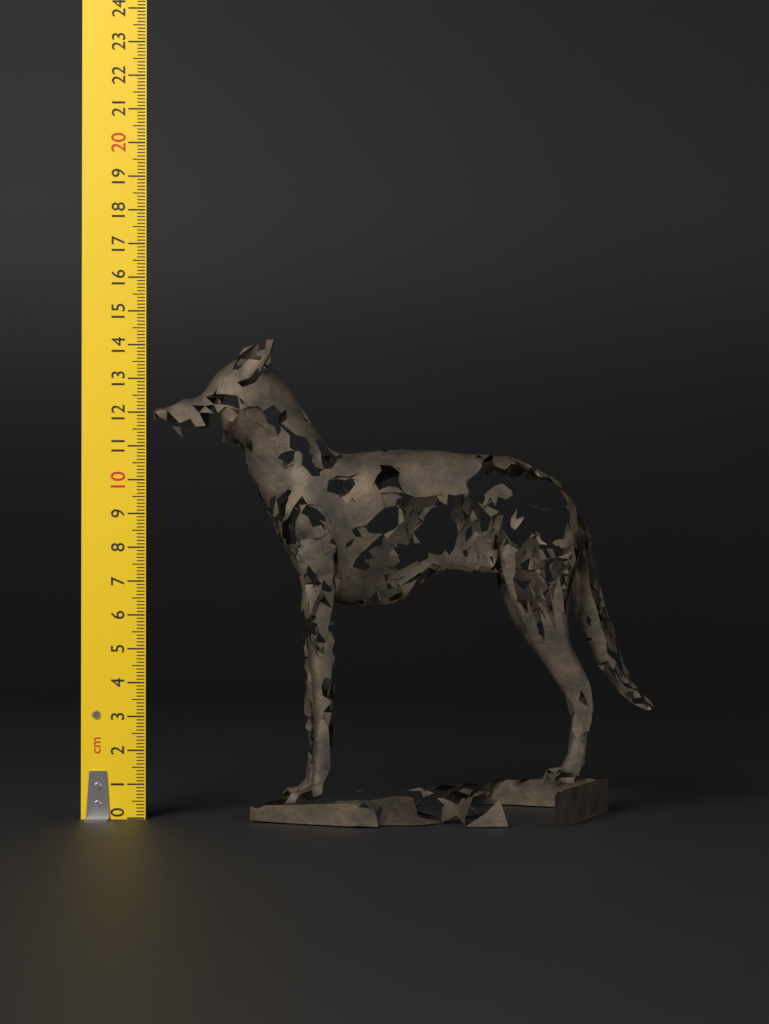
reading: 14.1 cm
